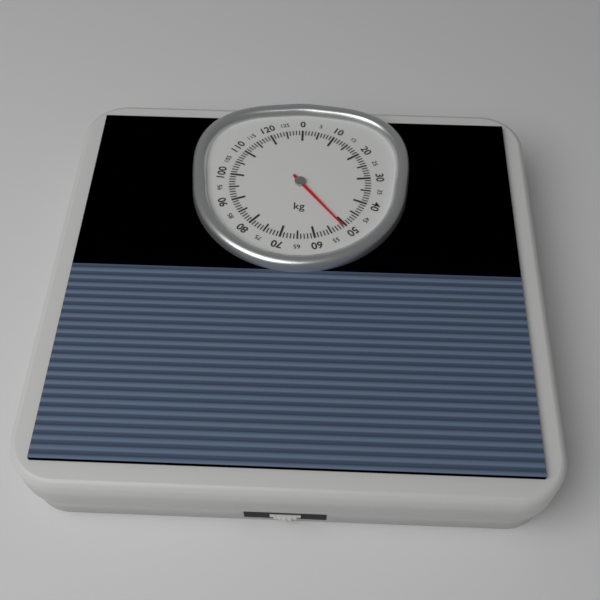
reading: 51 kg
